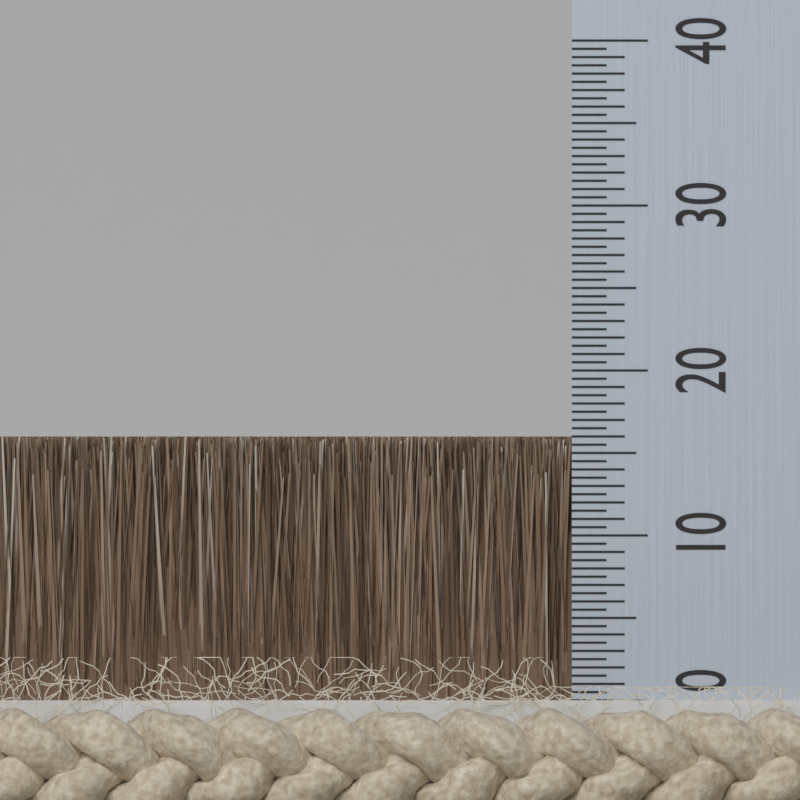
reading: 16.0 (no unit)
